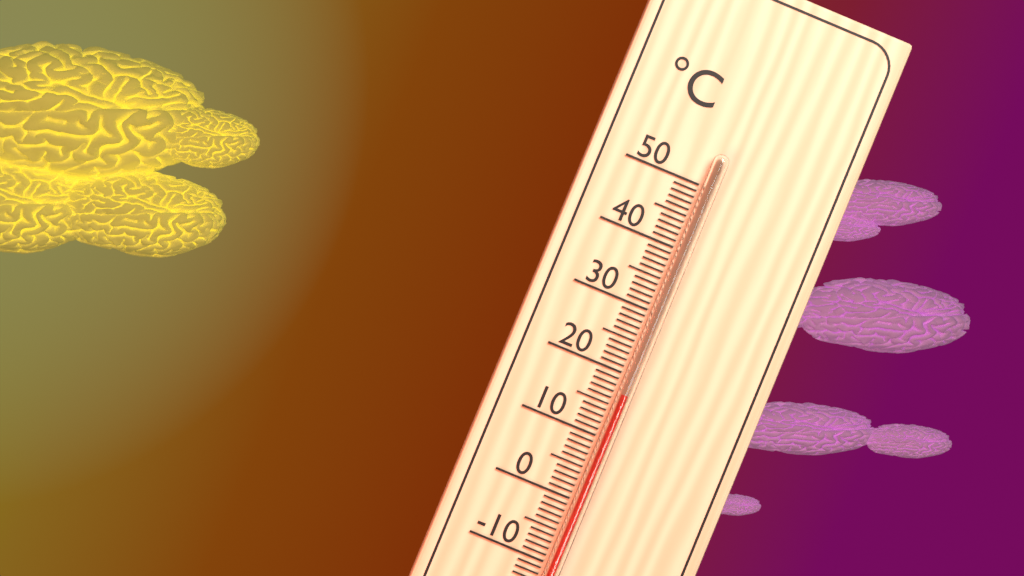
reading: 17 °C
